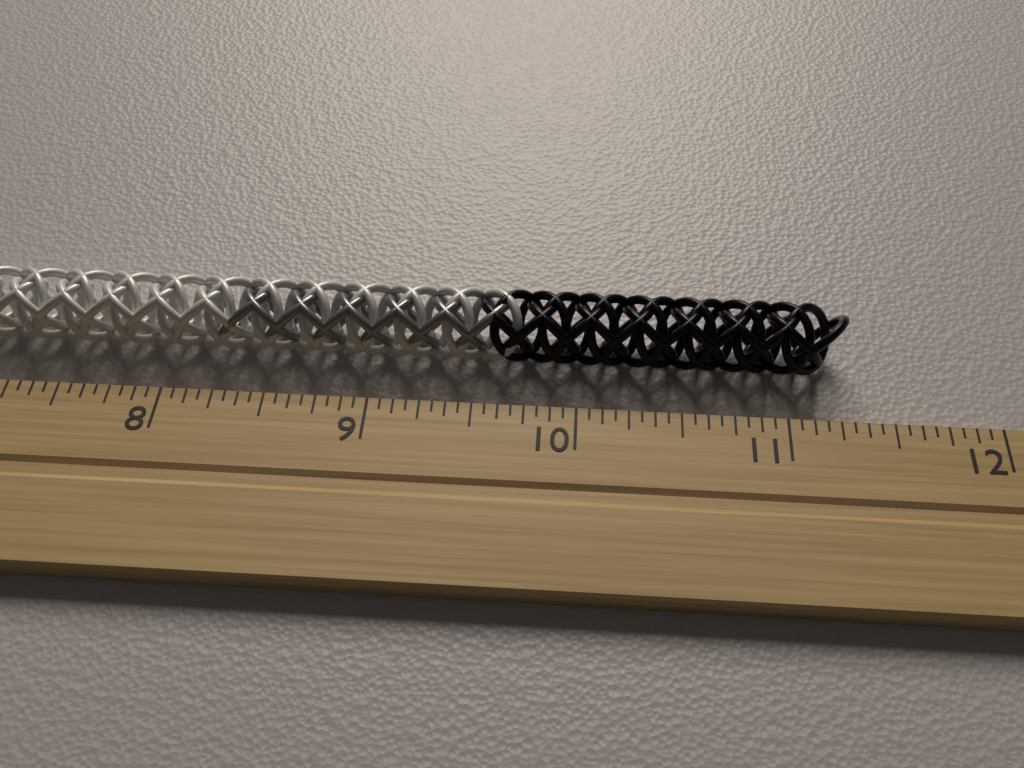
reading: 11.3125 inch
